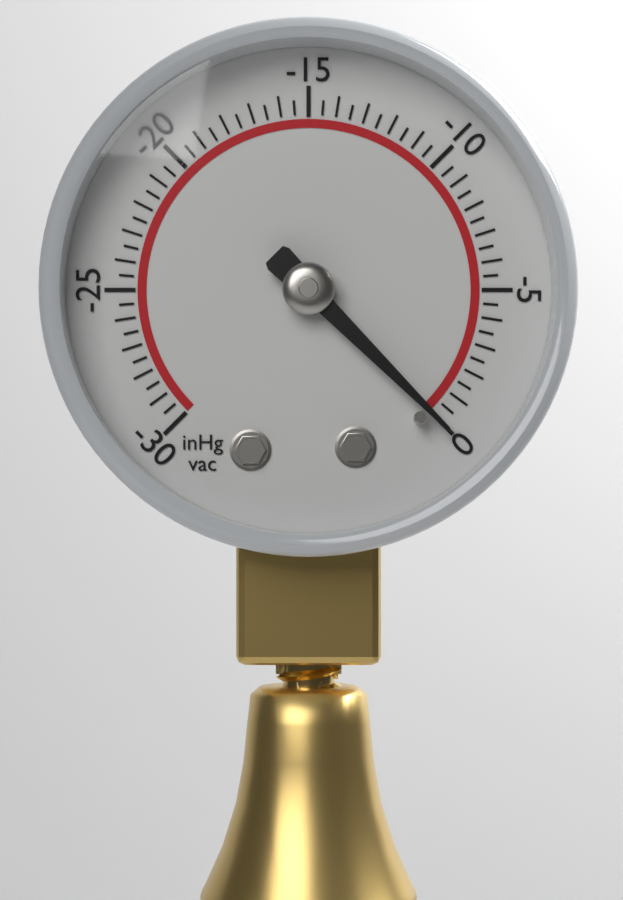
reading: 0.0 inHg
